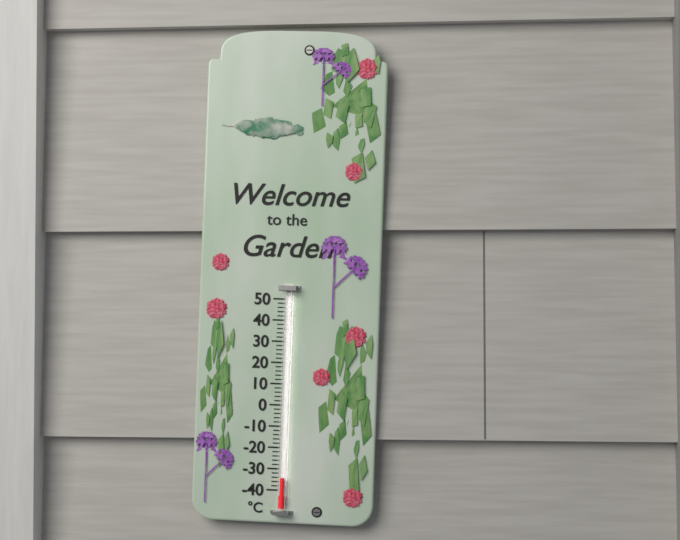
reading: -34 °C
